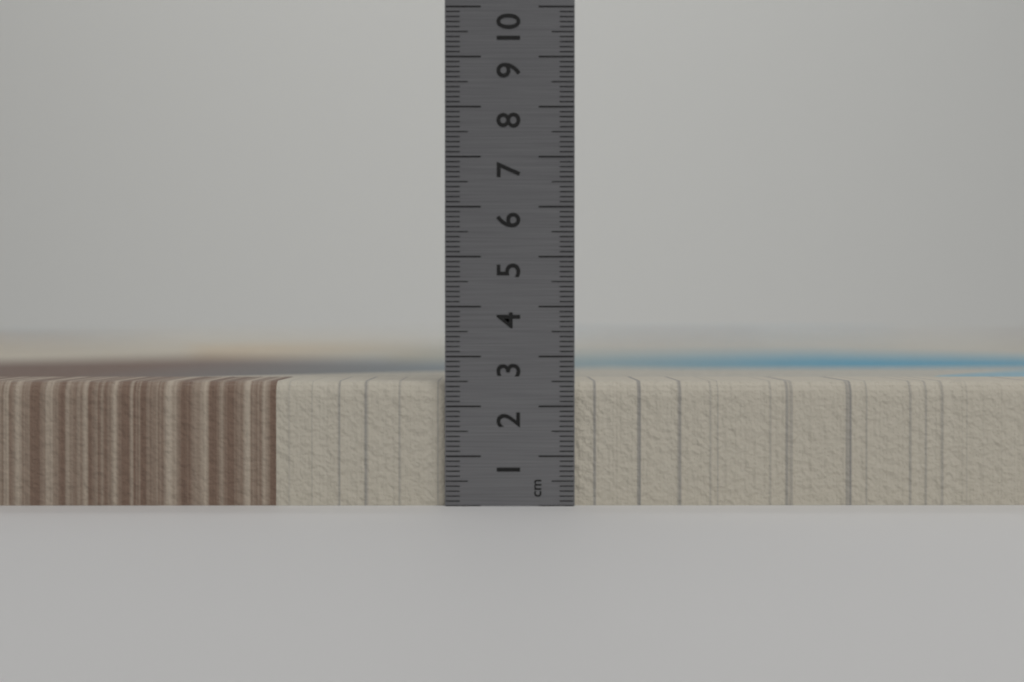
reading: 2.5 cm
